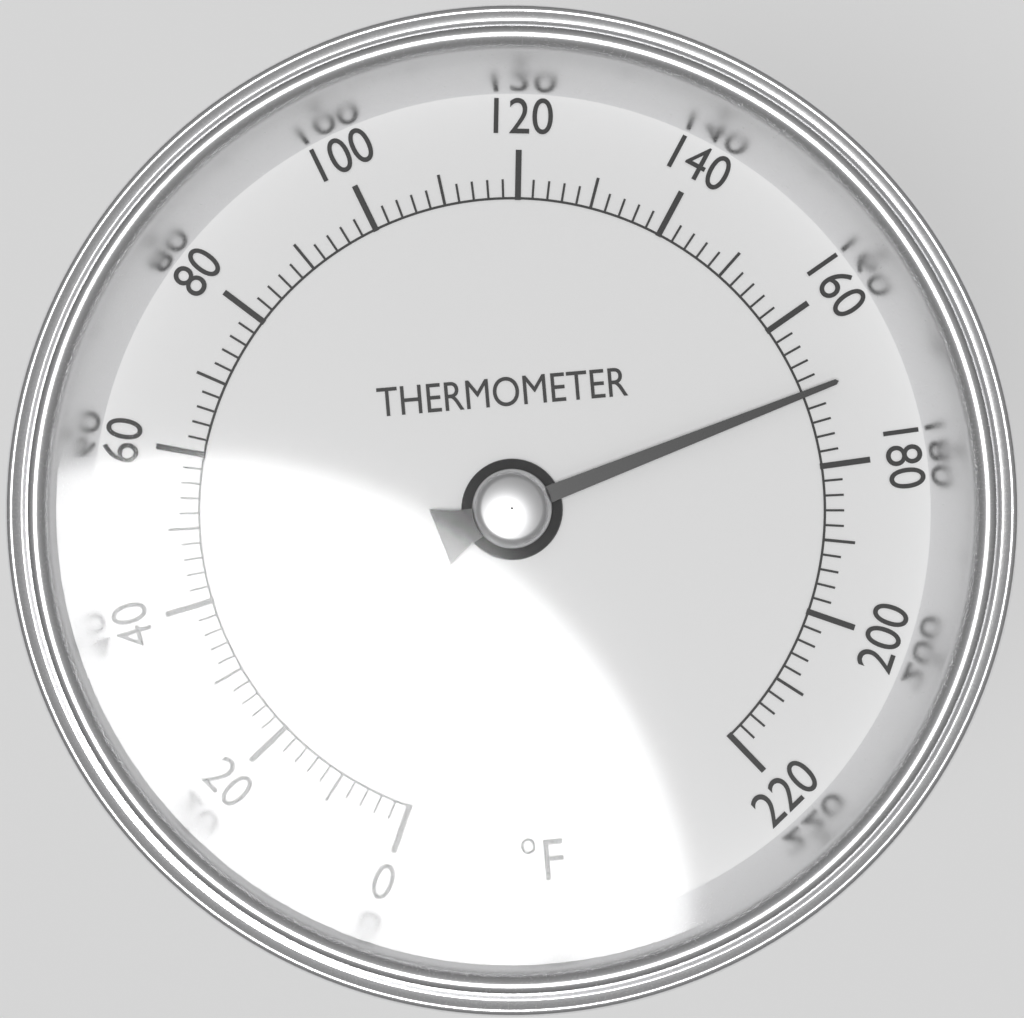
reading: 170 °F
